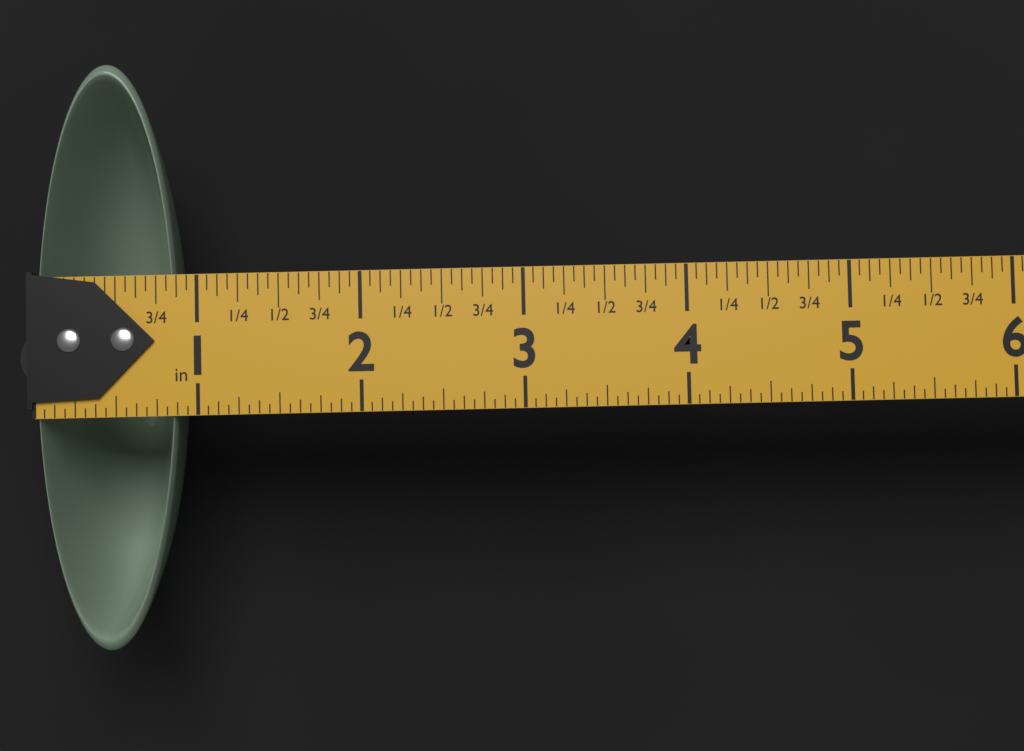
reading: 0.8750 in
